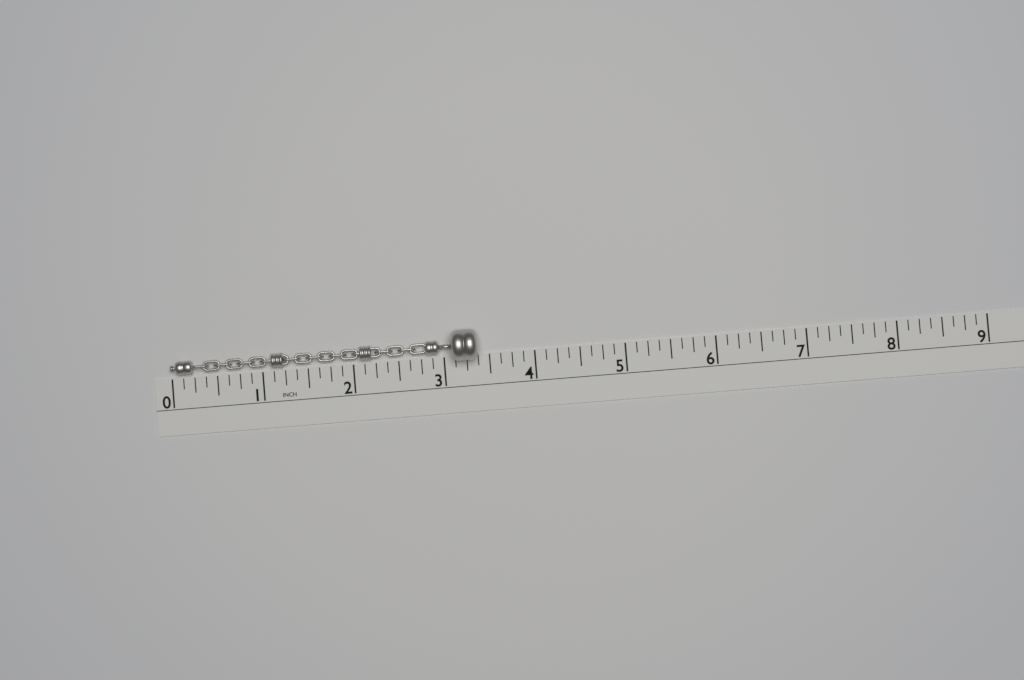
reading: 3.375 in
